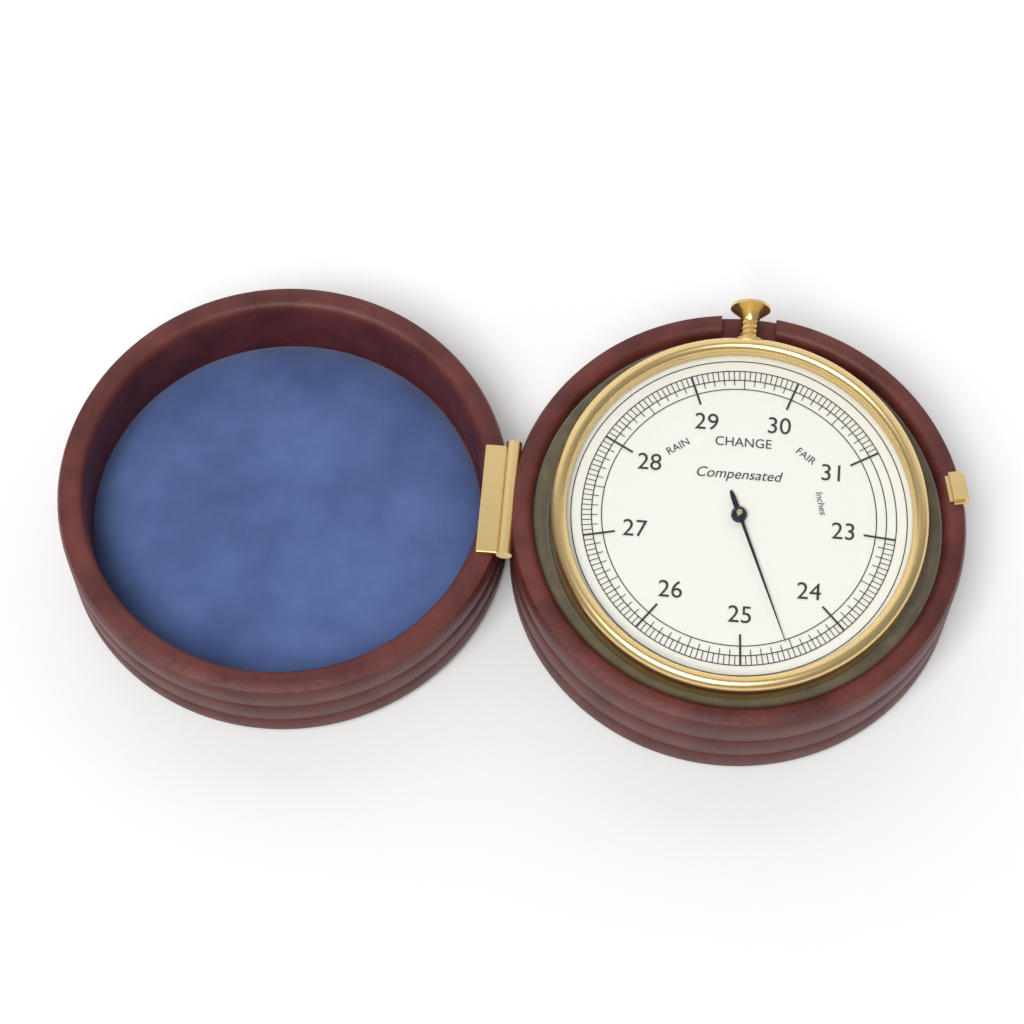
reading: 24.55 inches
